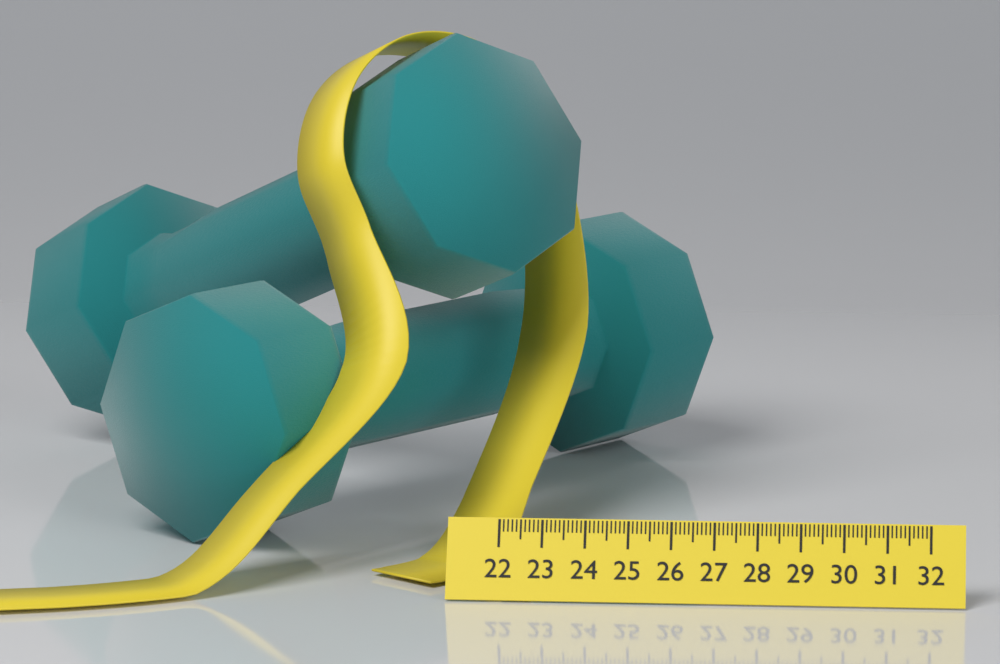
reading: 22.7 (no unit)
